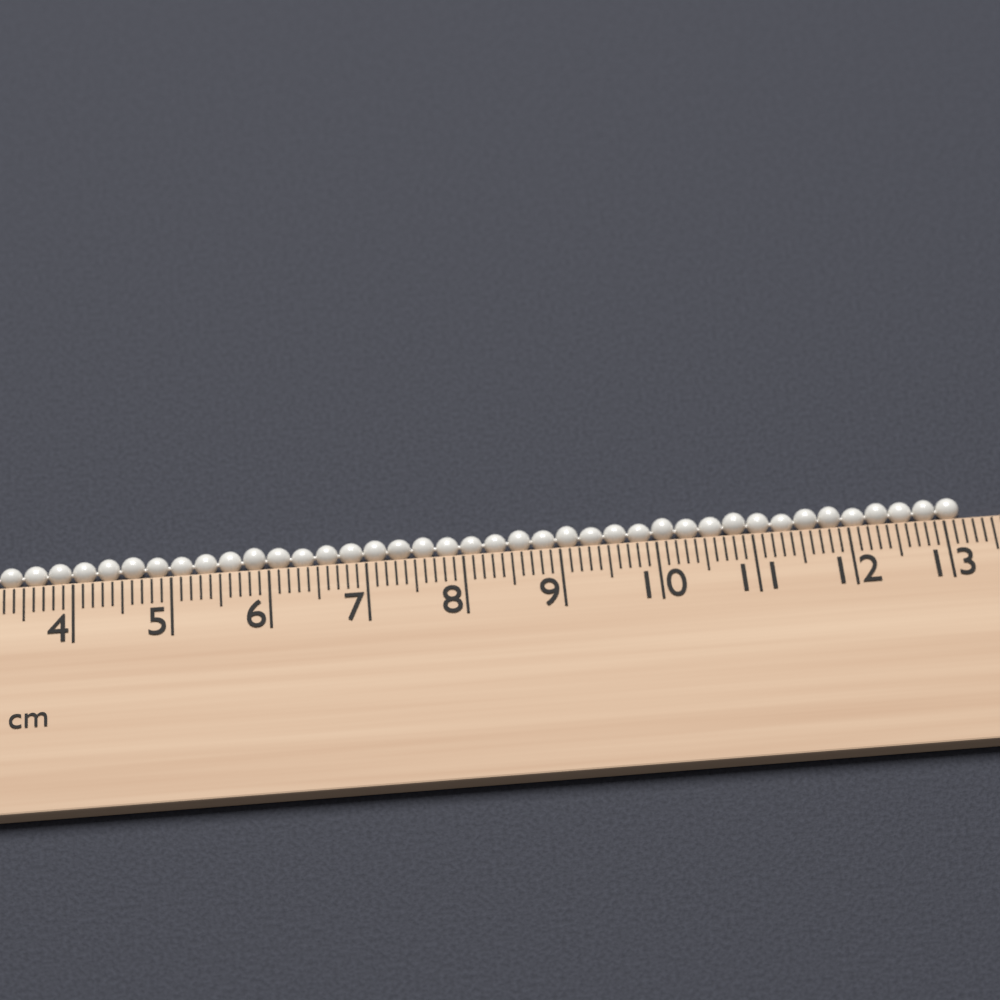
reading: 13.2 cm
